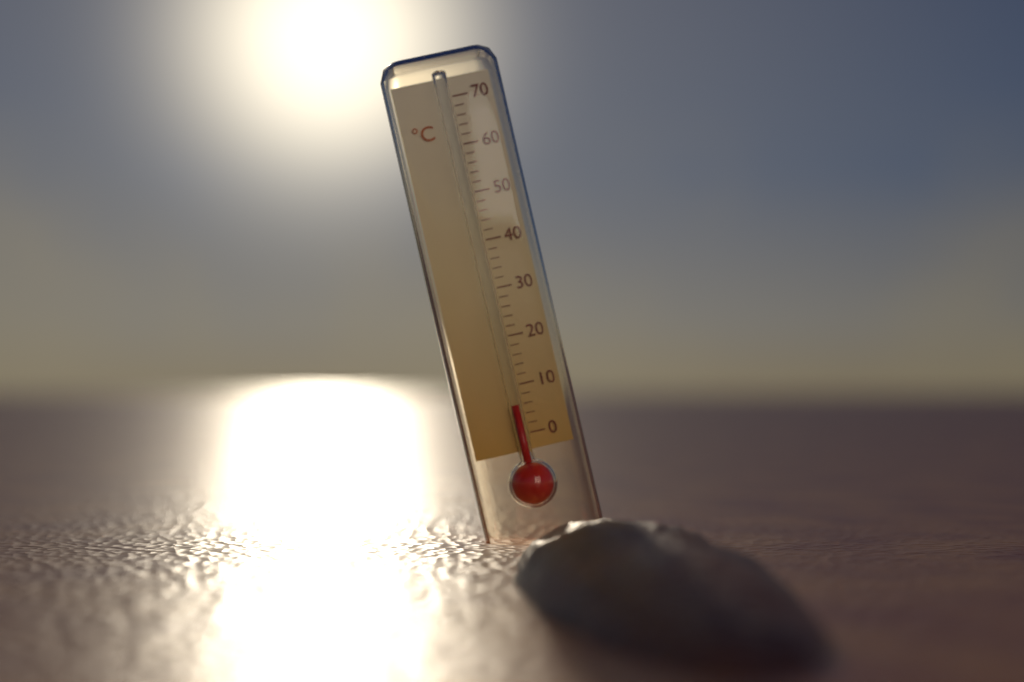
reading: 6 °C
